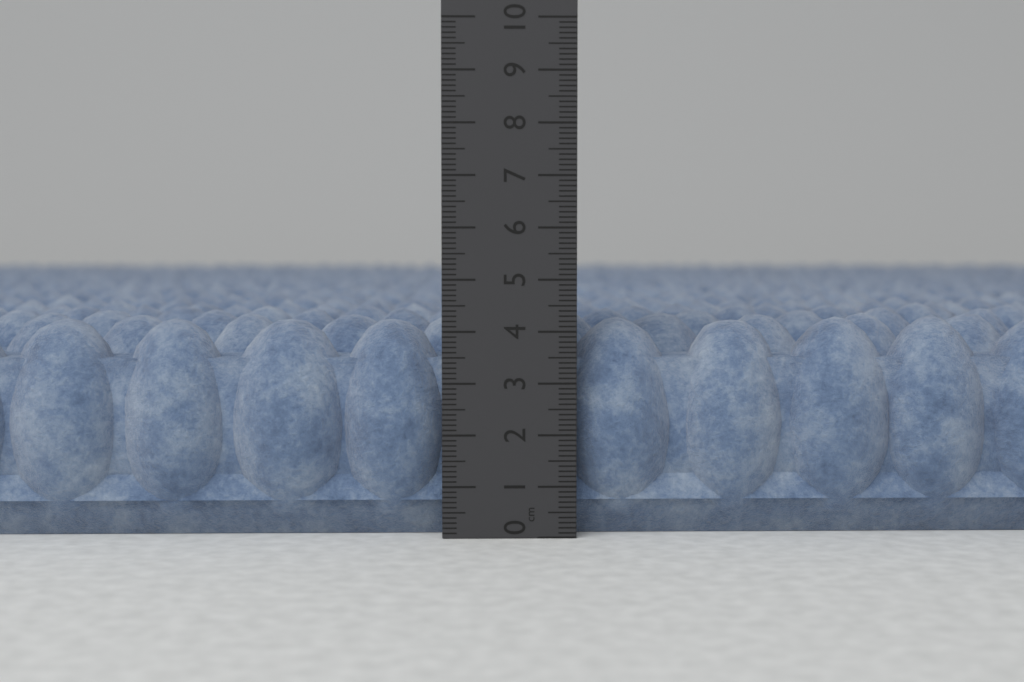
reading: 4.3 cm
